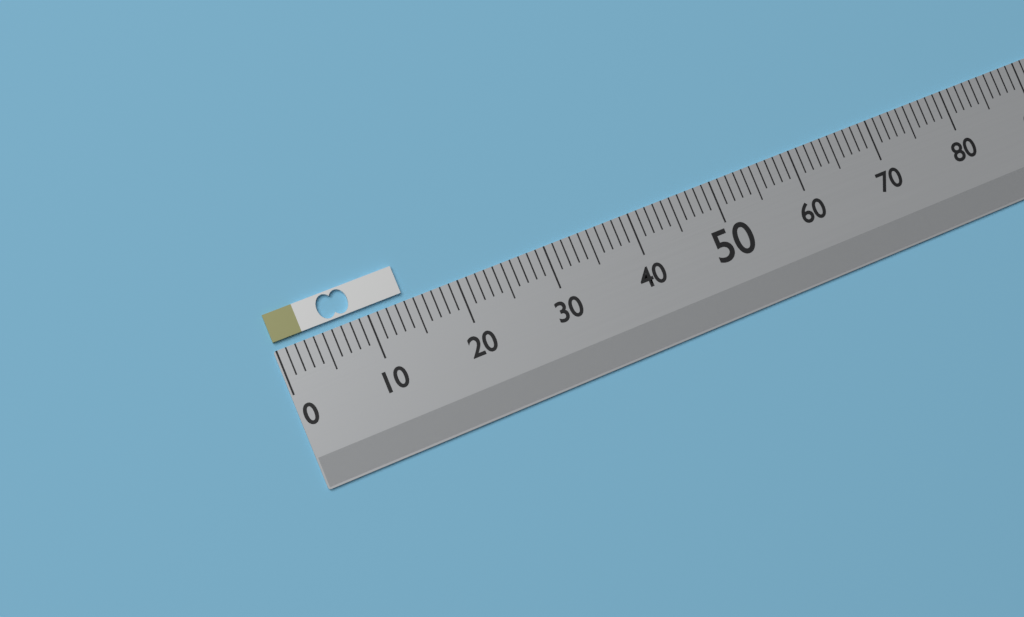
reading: 14 (no unit)
